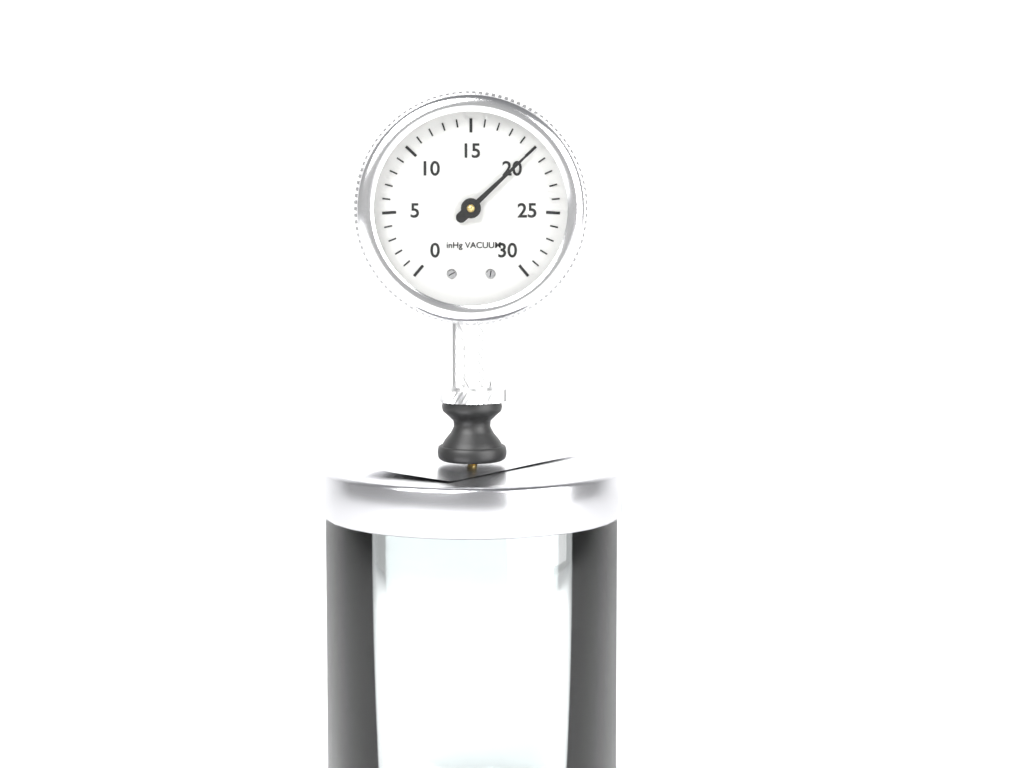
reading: 20 inHg
